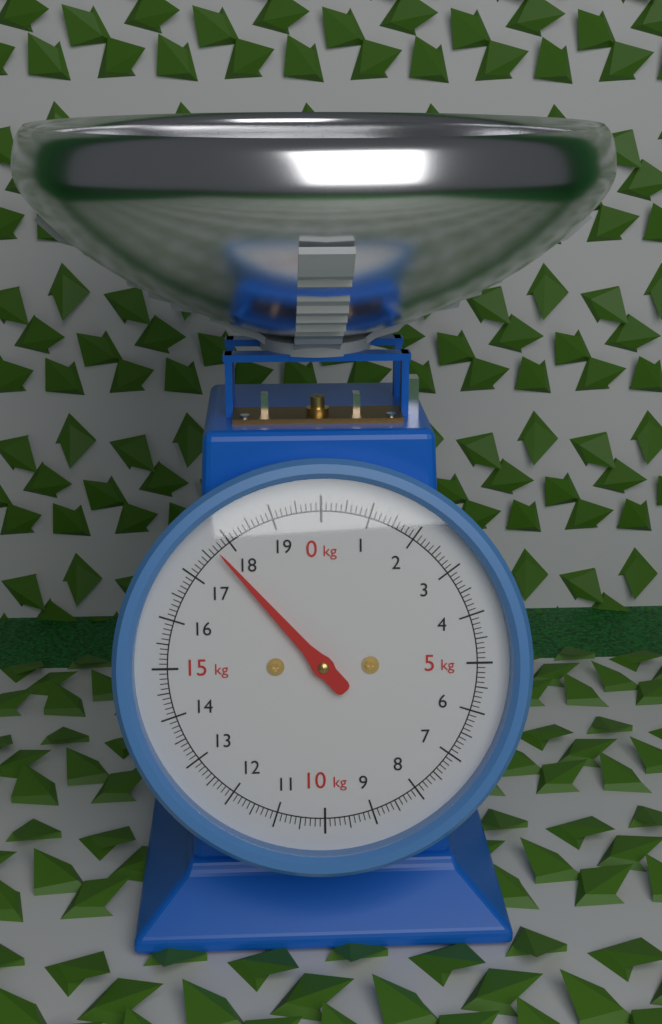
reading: 17.7 kg
